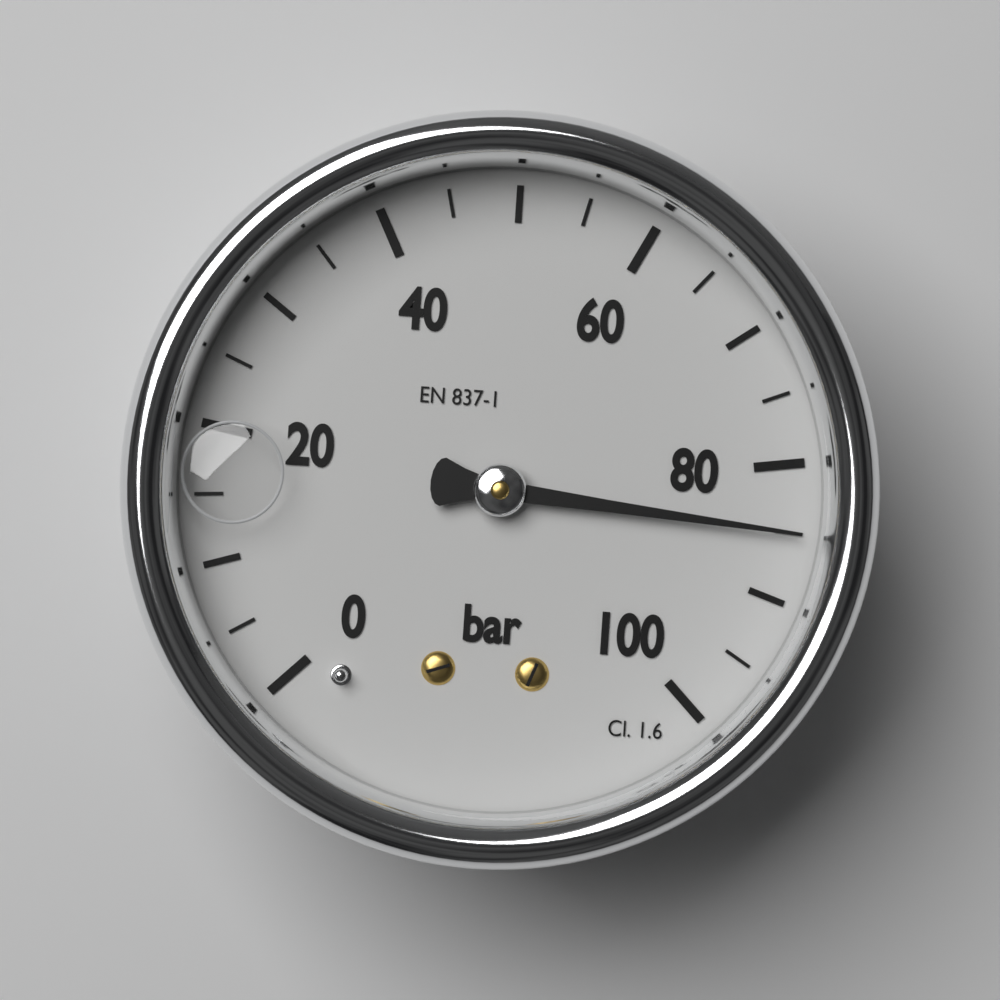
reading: 85 bar
